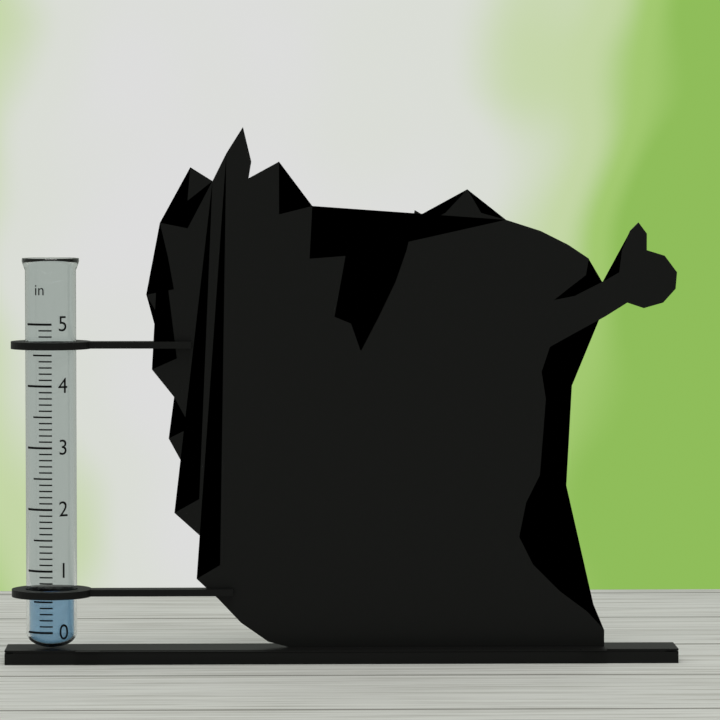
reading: 0.6 in
